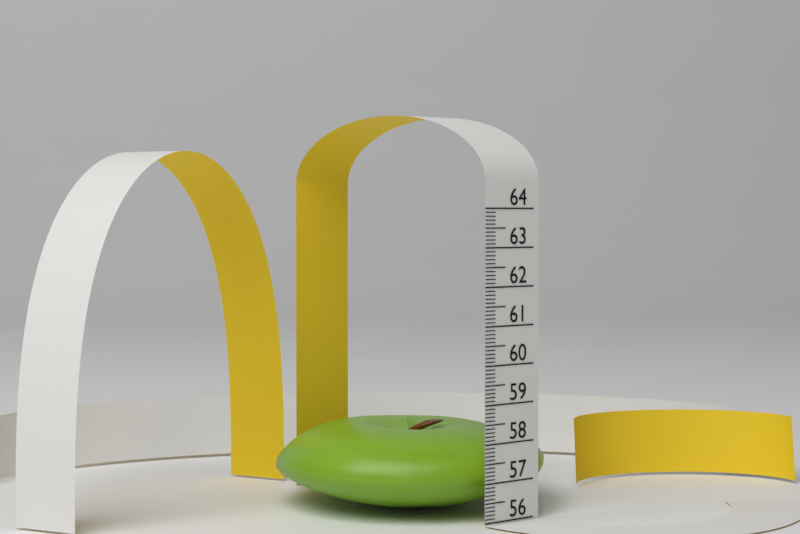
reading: 58.2 (no unit)
